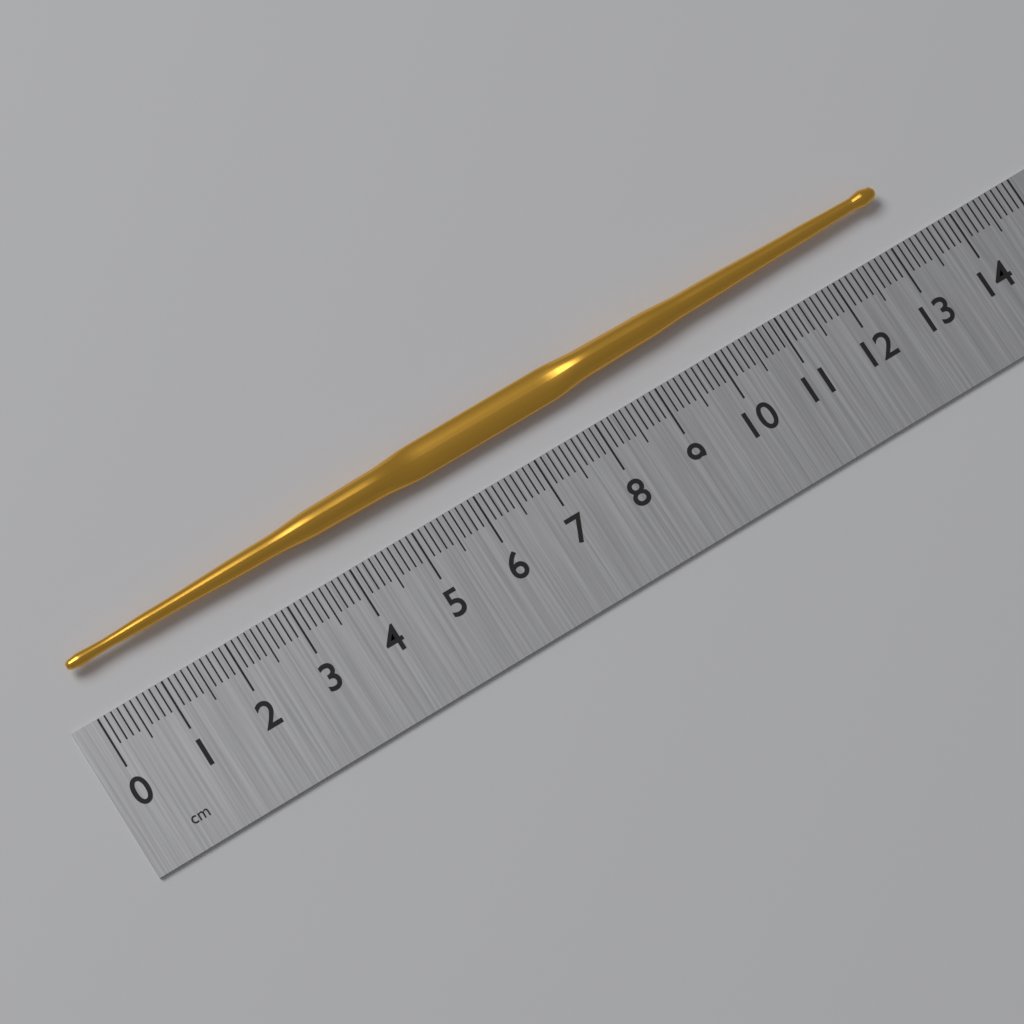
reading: 13.2 cm
